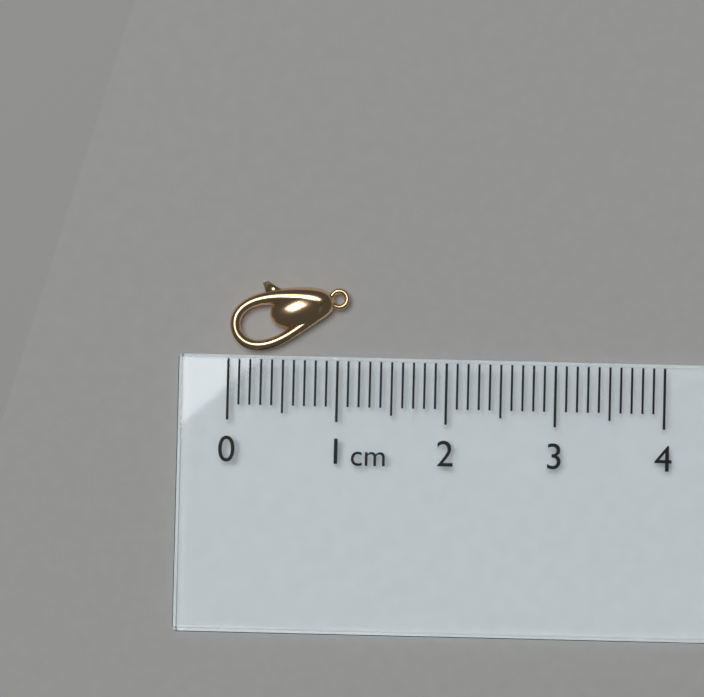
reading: 1.1 cm
